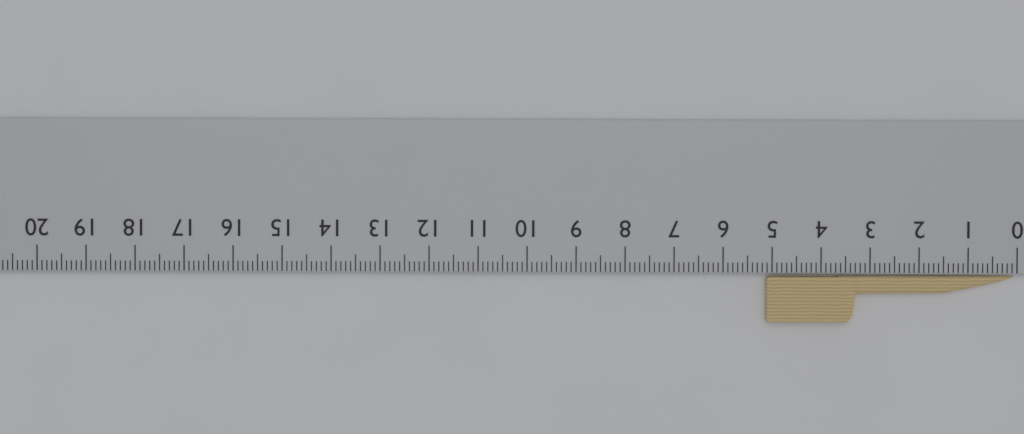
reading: 5.1 cm
